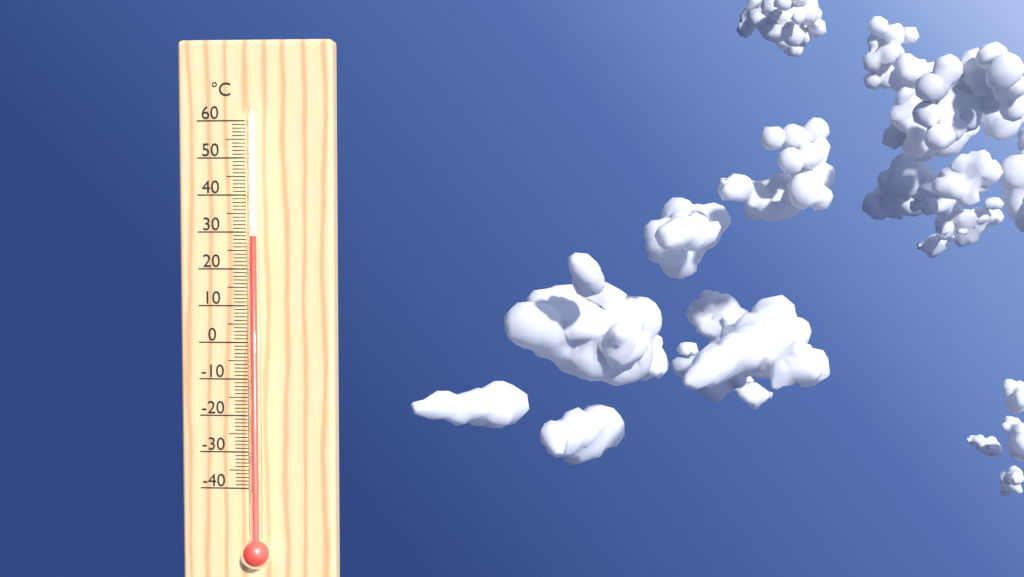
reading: 29 °C
